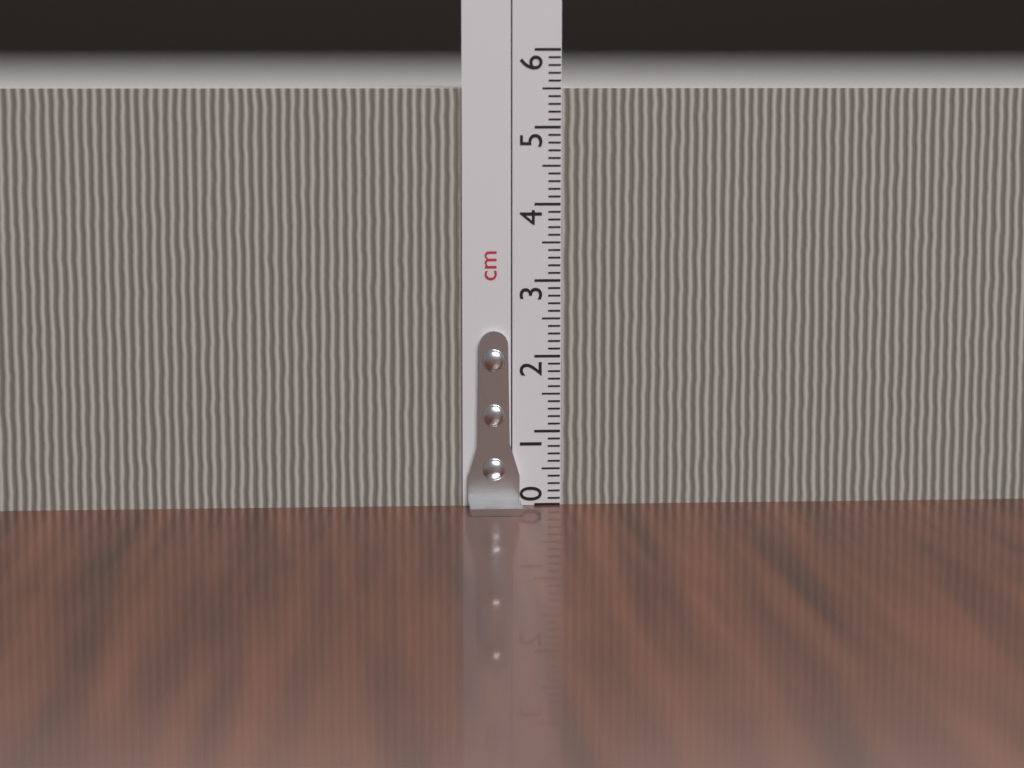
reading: 5.5 cm
